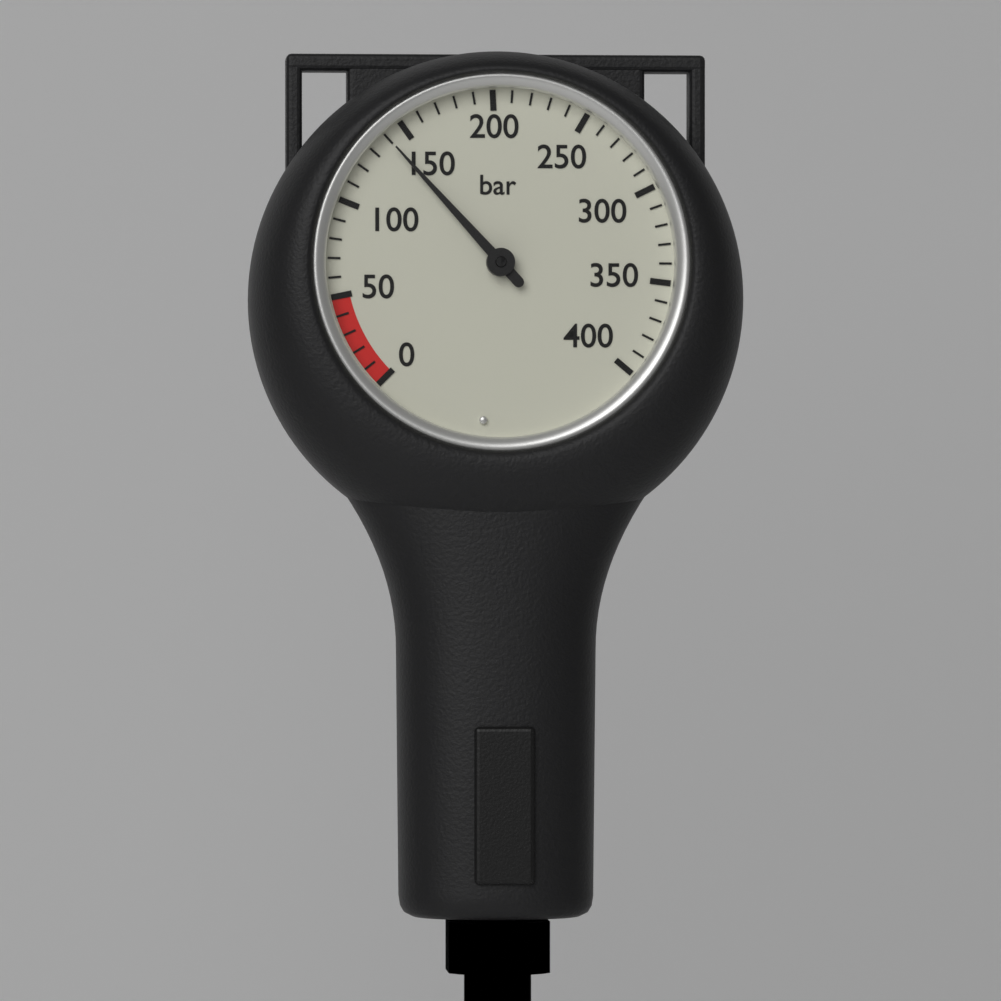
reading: 140 bar
